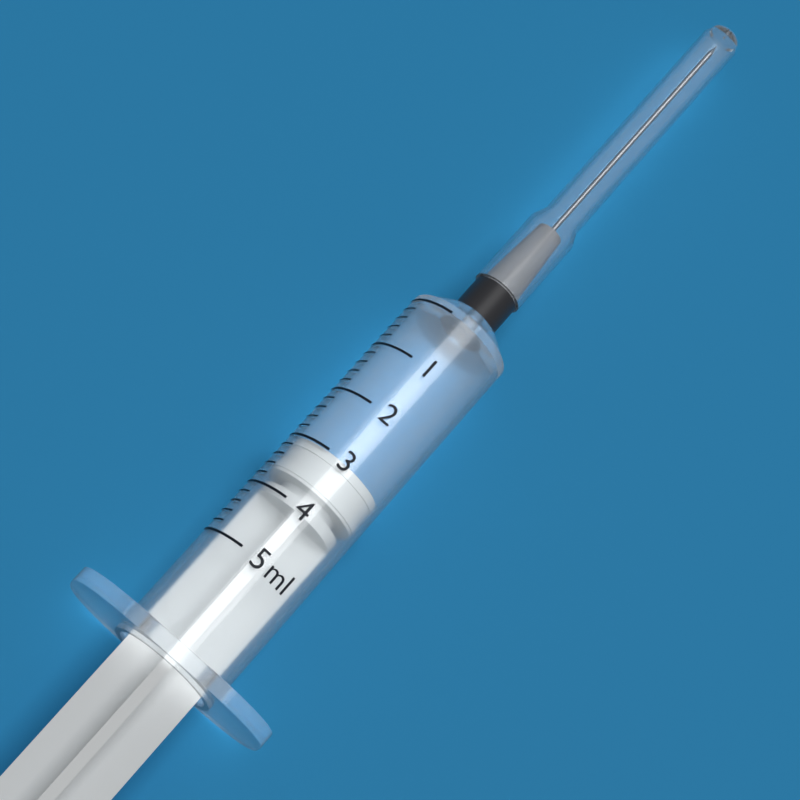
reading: 3.0 ml
